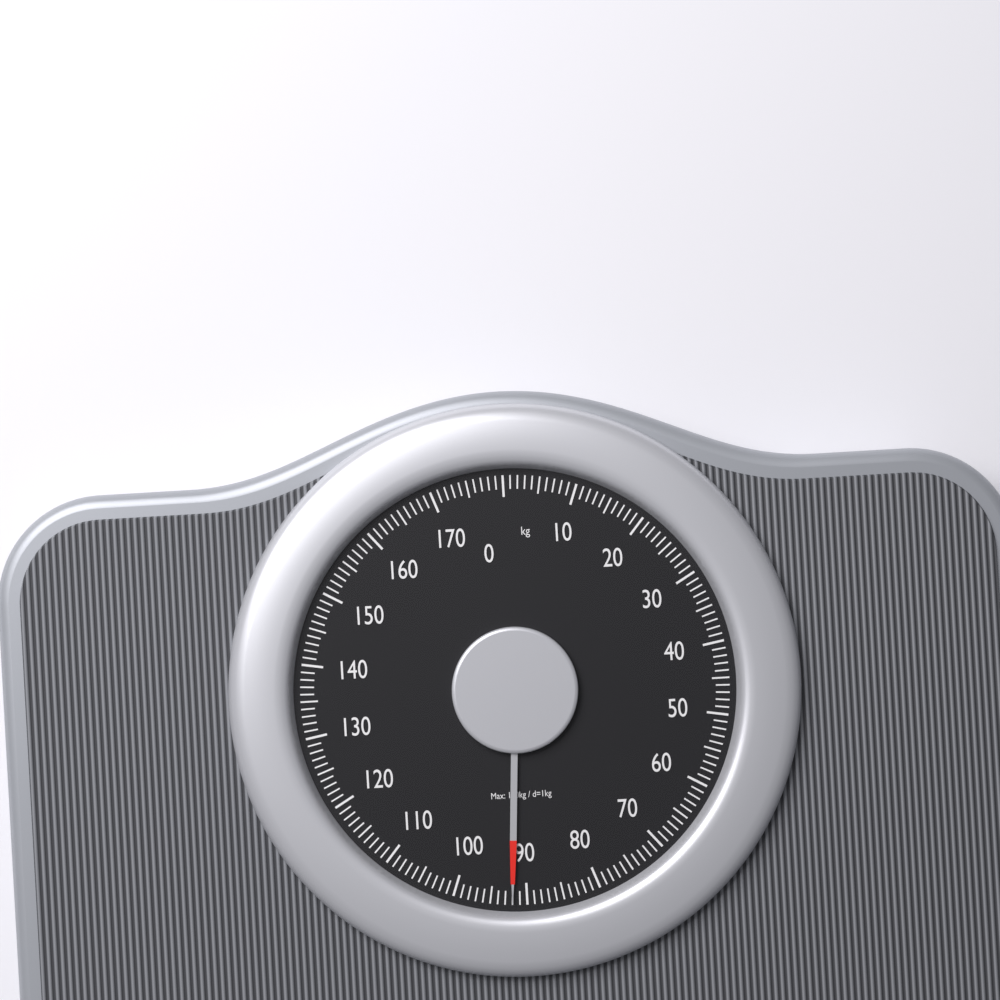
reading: 92 kg
